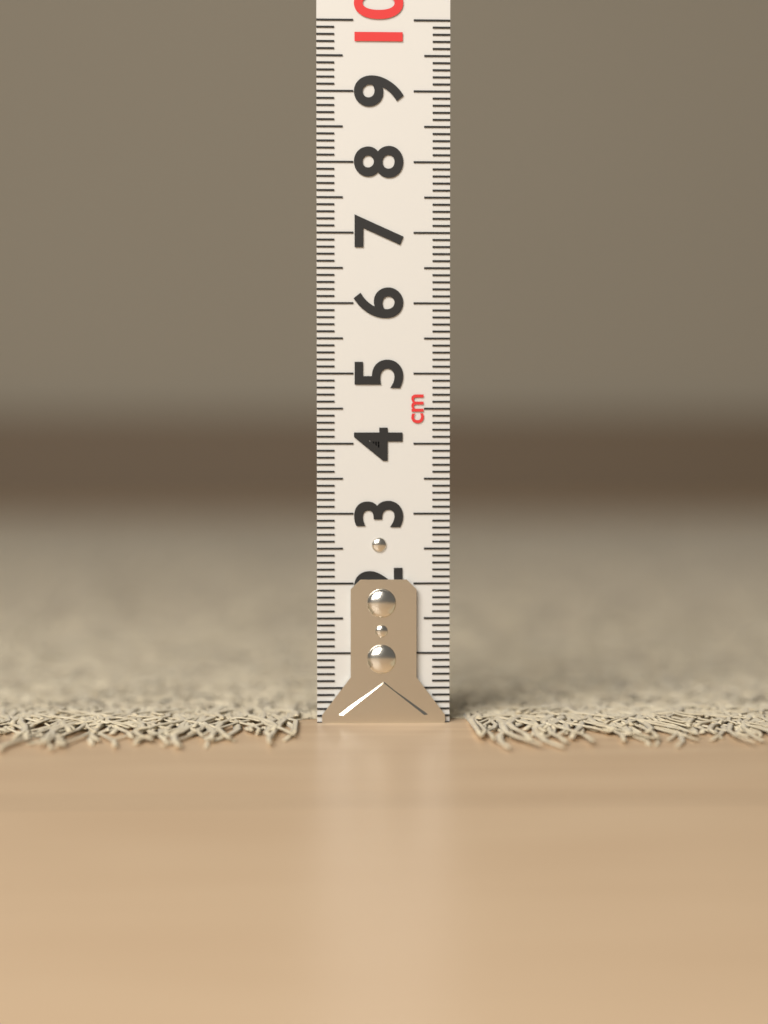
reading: 0.1 cm
